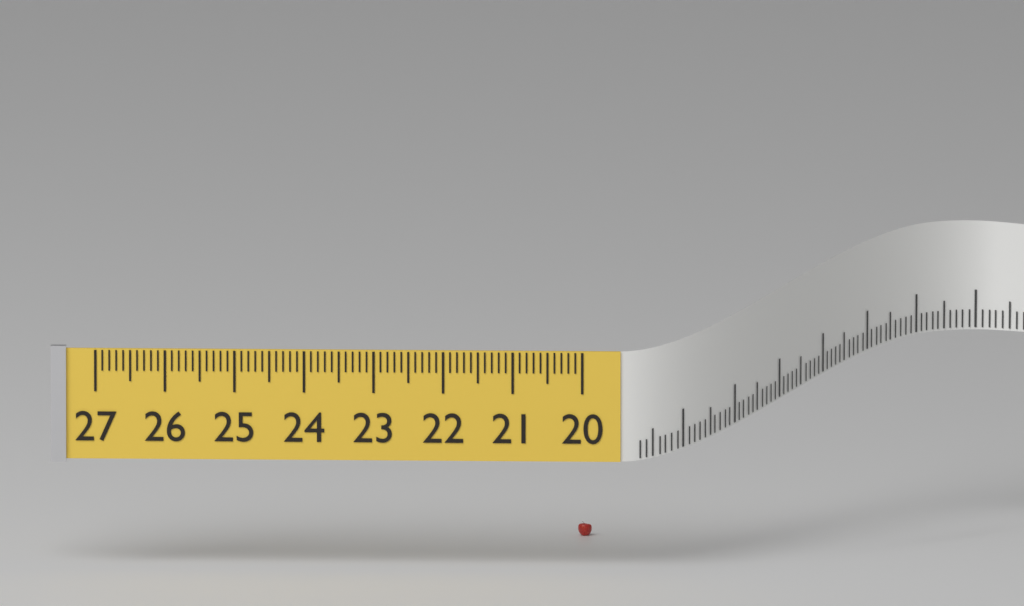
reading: 20.2 (no unit)
